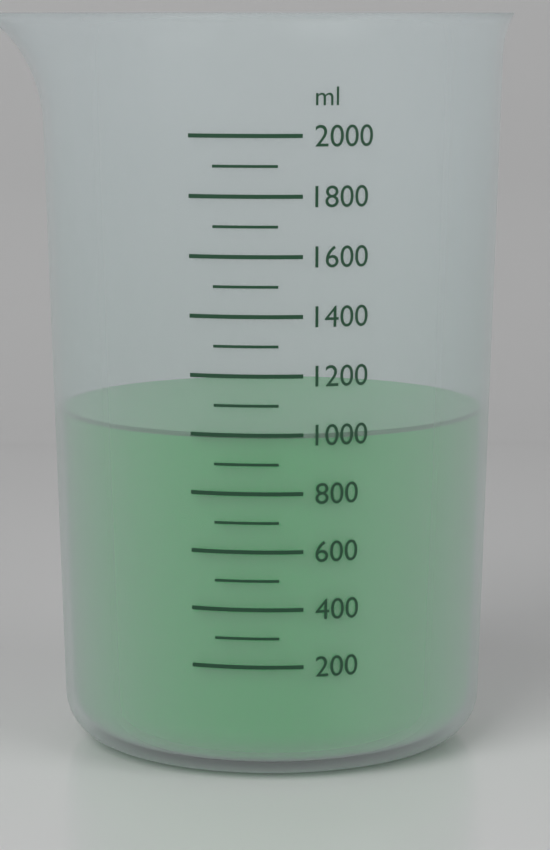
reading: 1000 ml
